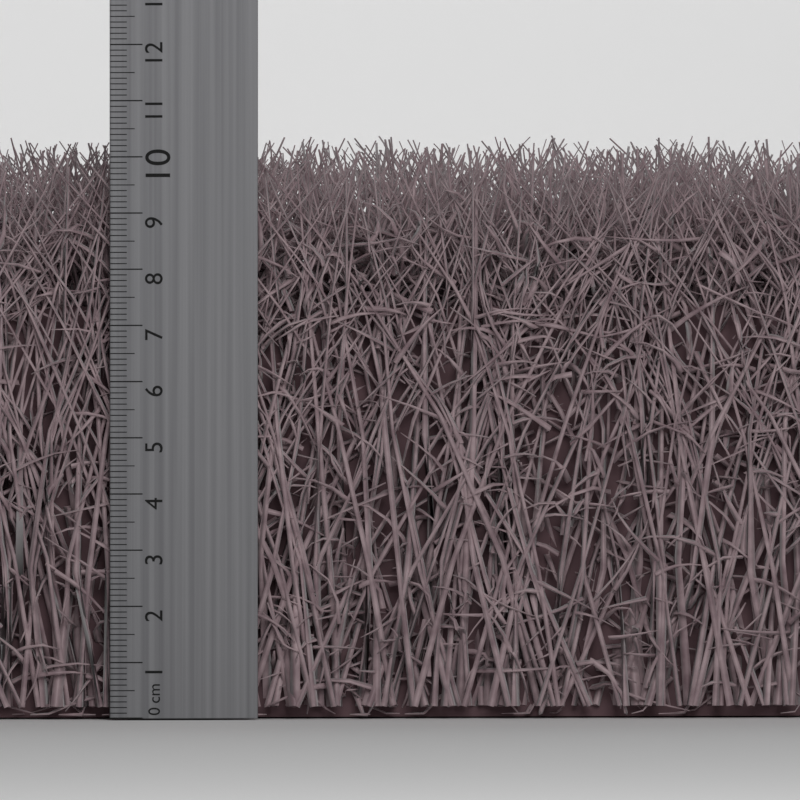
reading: 10.1 cm
